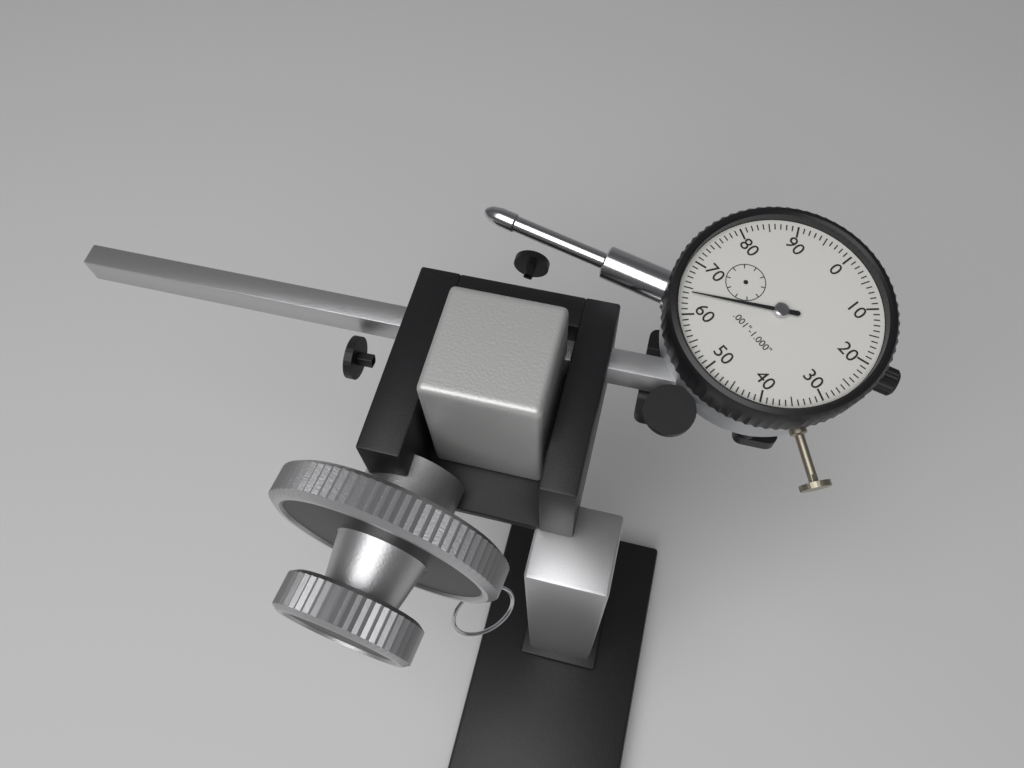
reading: 0.064 in
